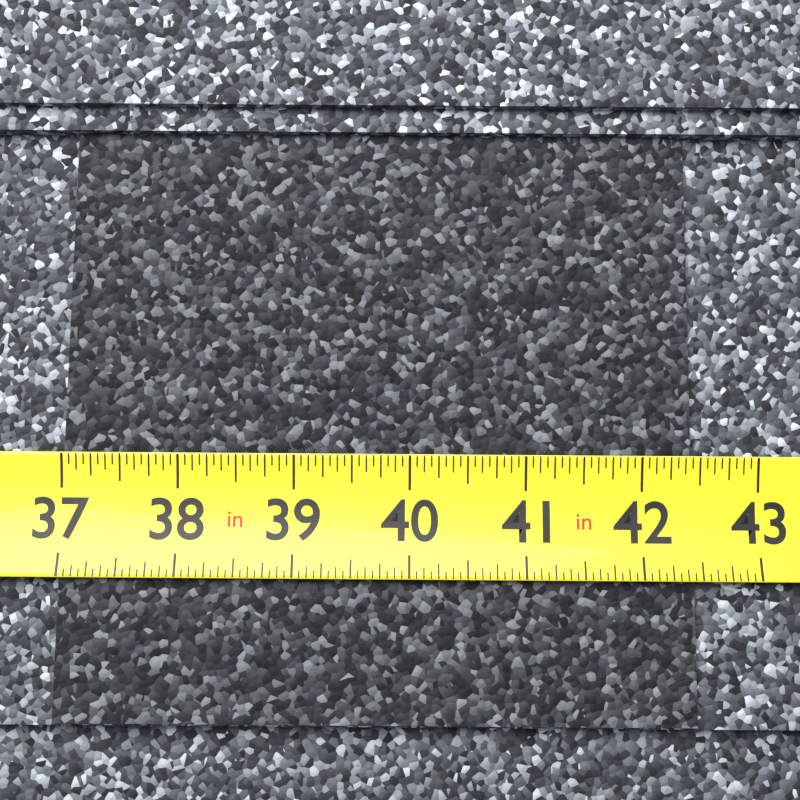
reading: 42.4375 in
